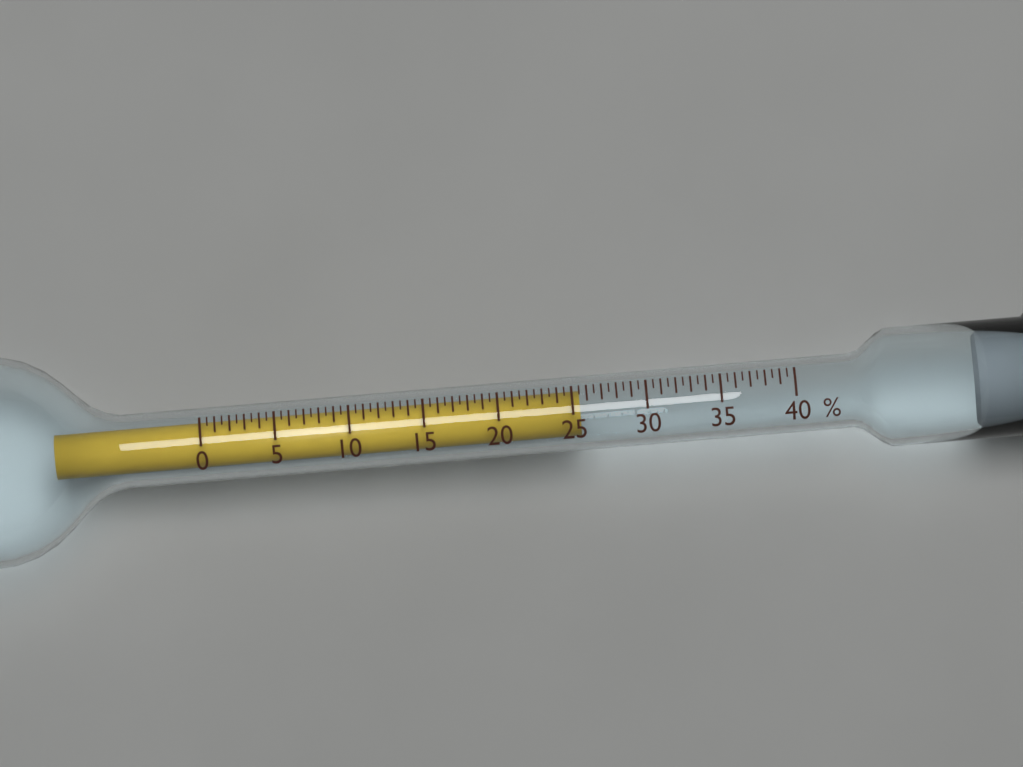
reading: 25.5 %
